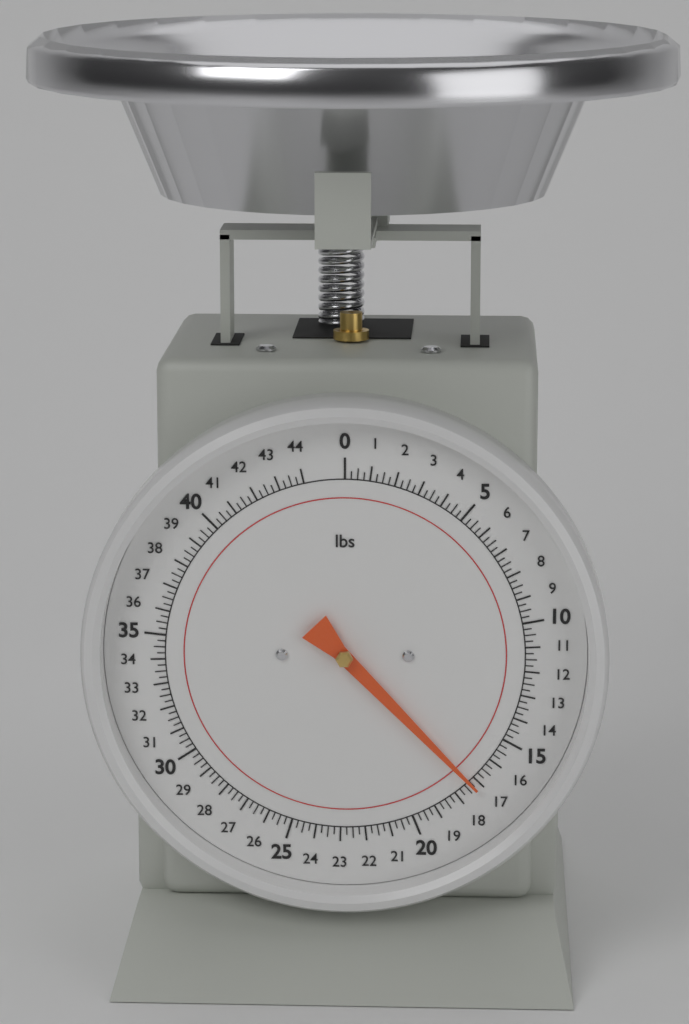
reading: 17.25 lbs
